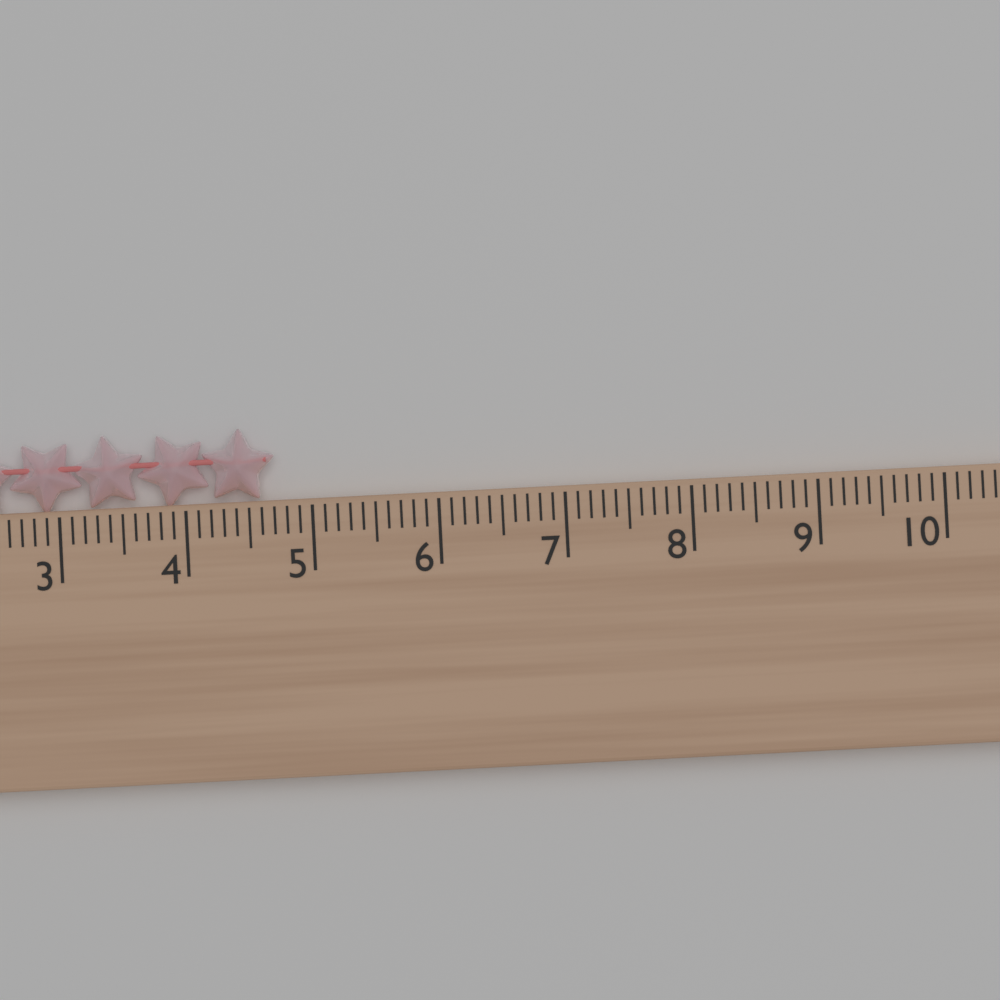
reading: 4.7 cm
